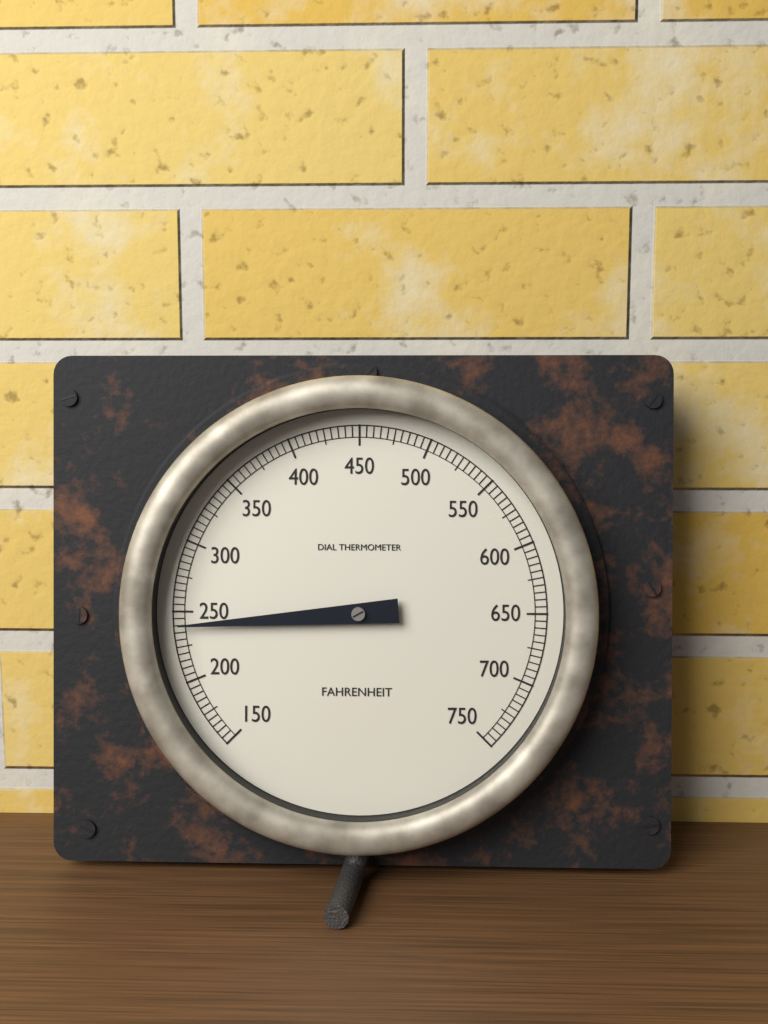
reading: 240 °F
